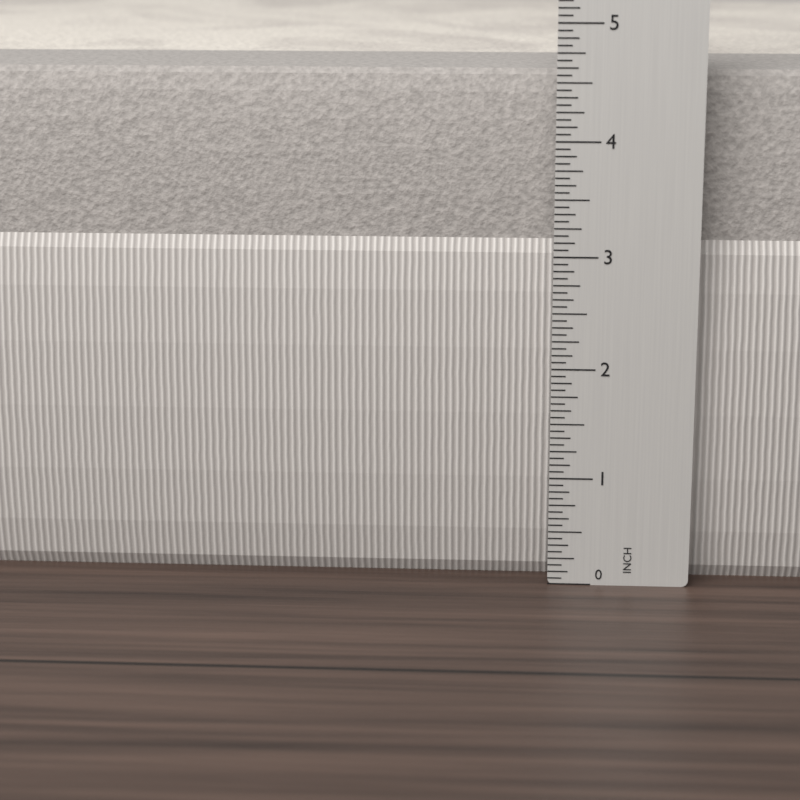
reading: 4.5625 in
